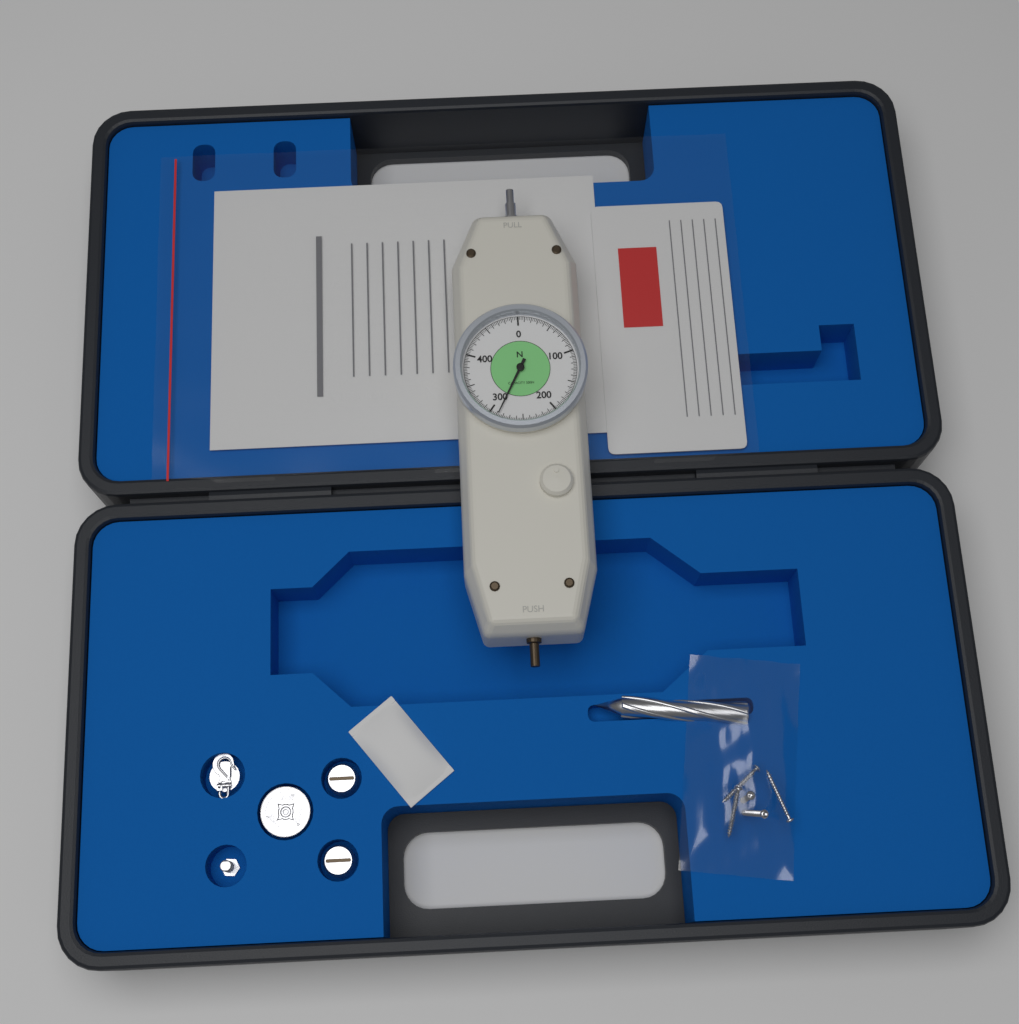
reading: 287.5 N
